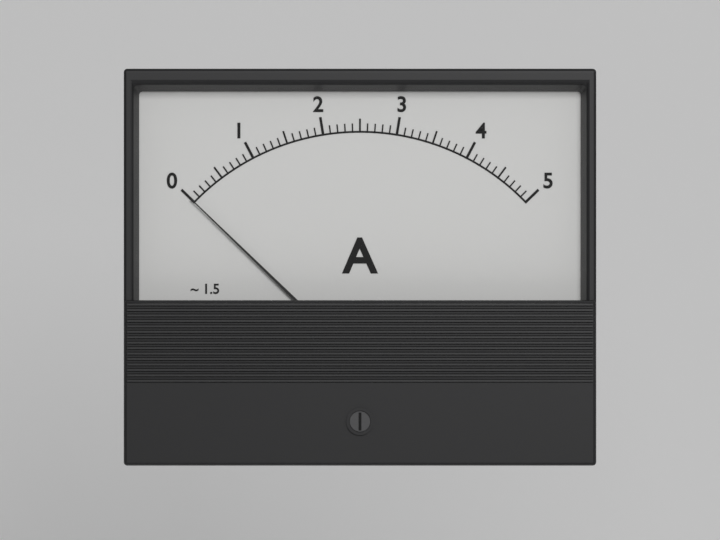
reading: 0.0 A
